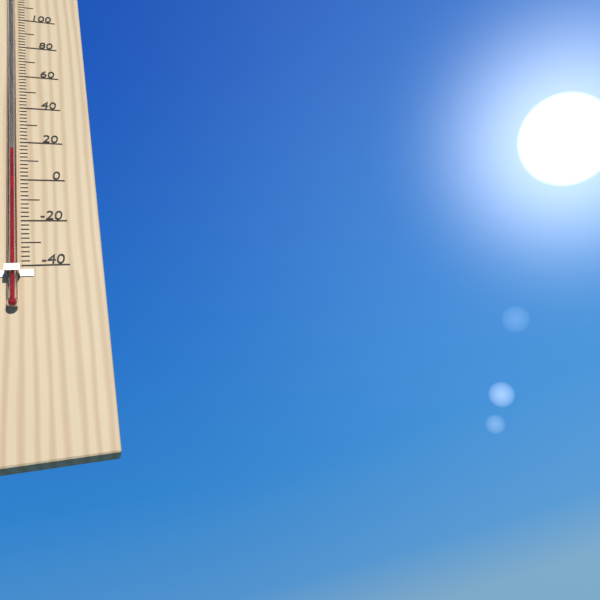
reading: 14 °F
